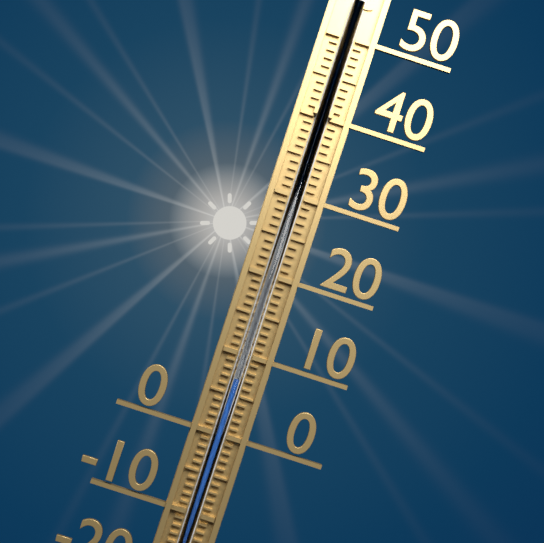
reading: 7 °C
